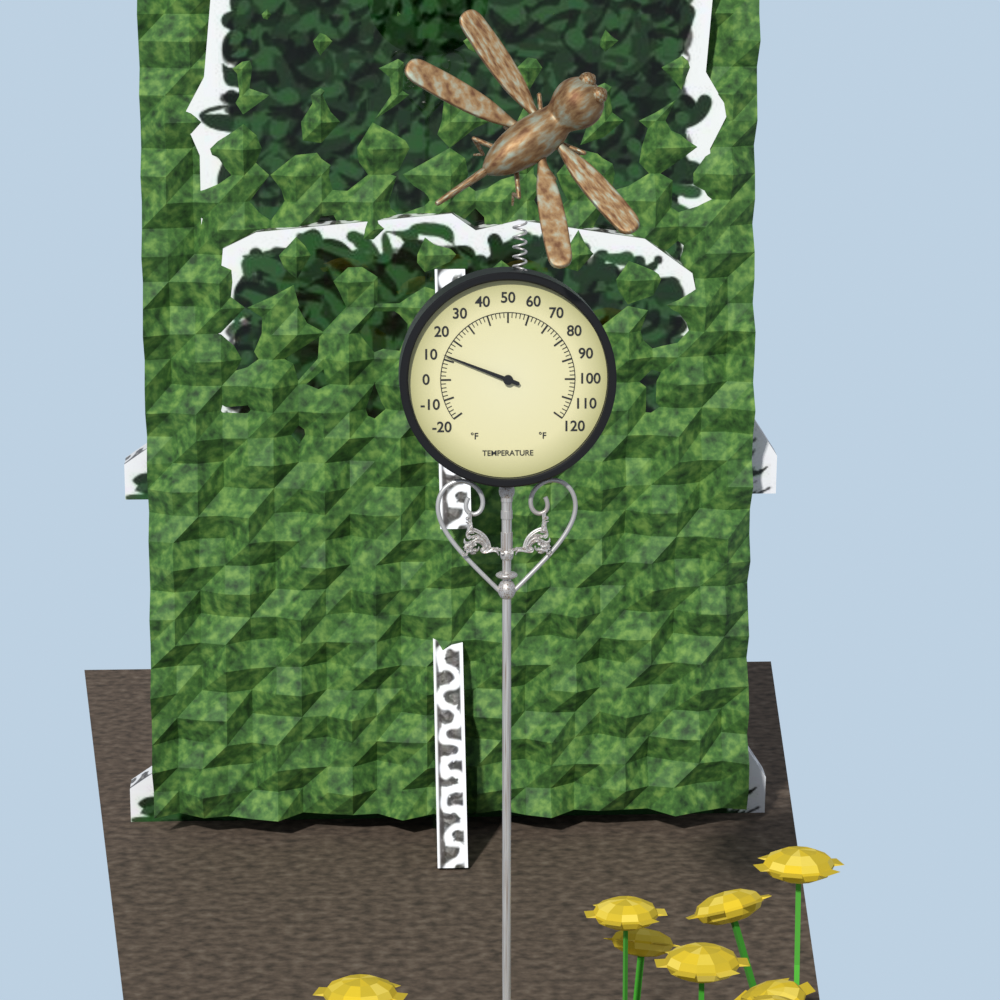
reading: 12 °F
